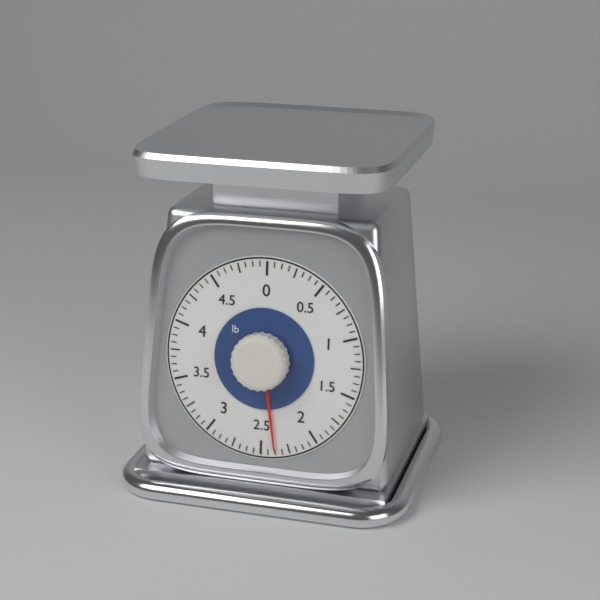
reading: 2.3750 lb
